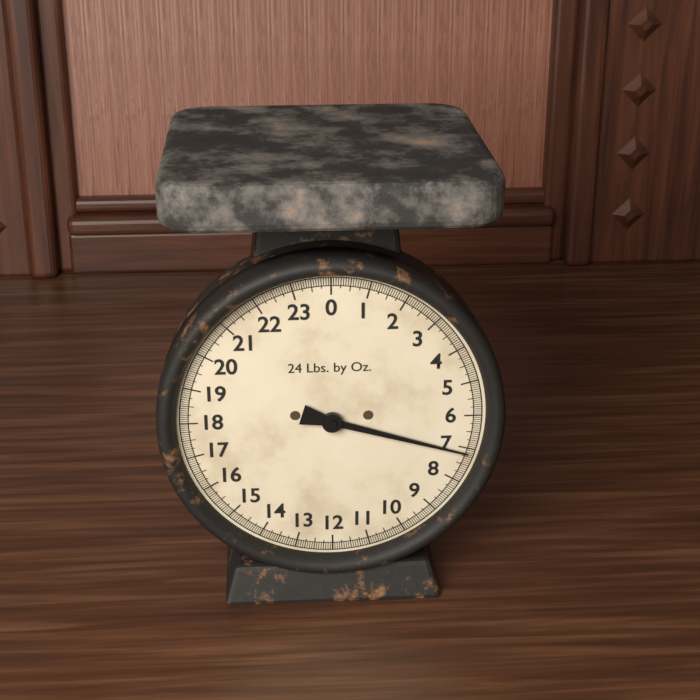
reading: 7.1250 lb
